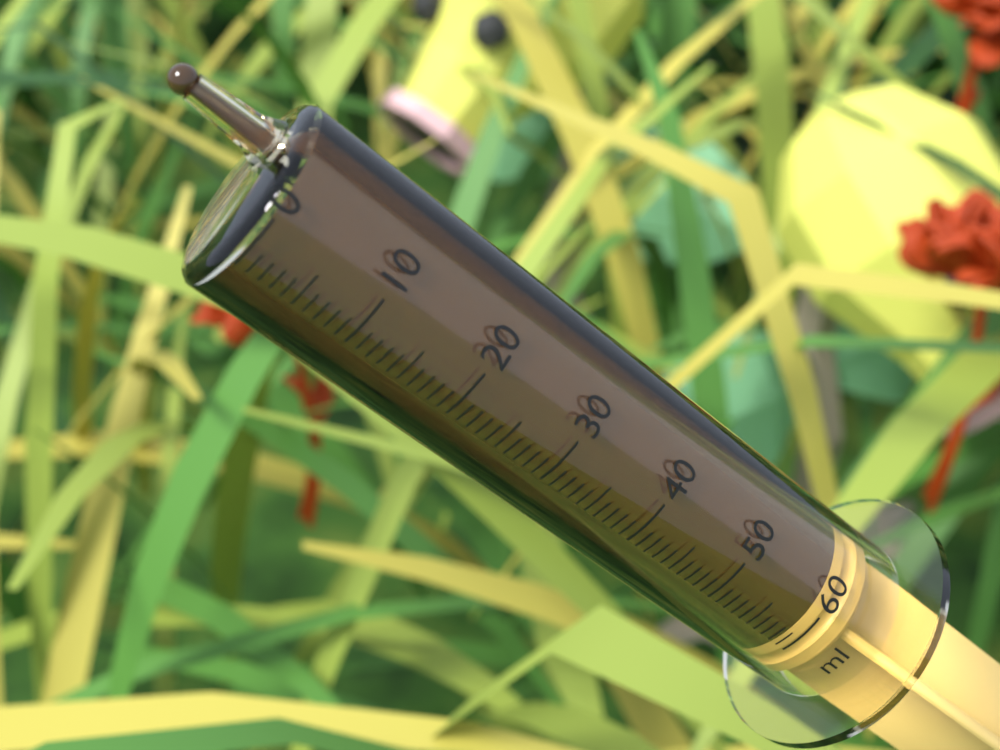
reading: 59 ml
